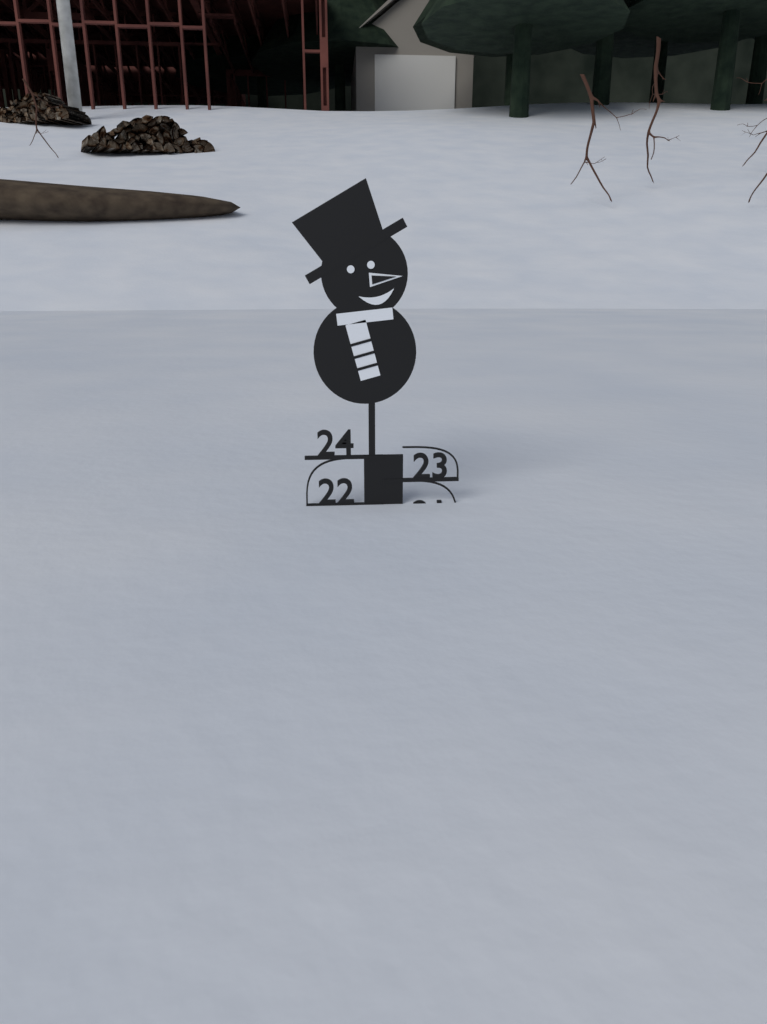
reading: 22 (no unit)
